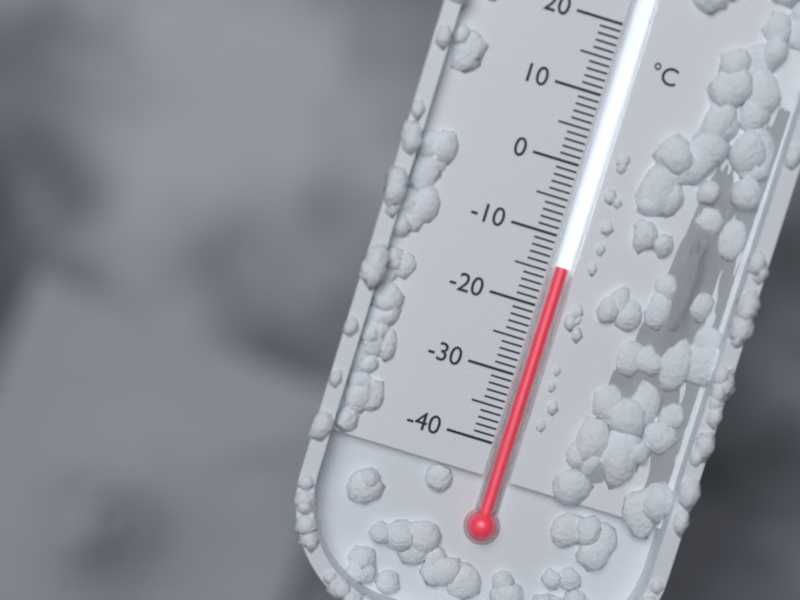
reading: -14 °C
